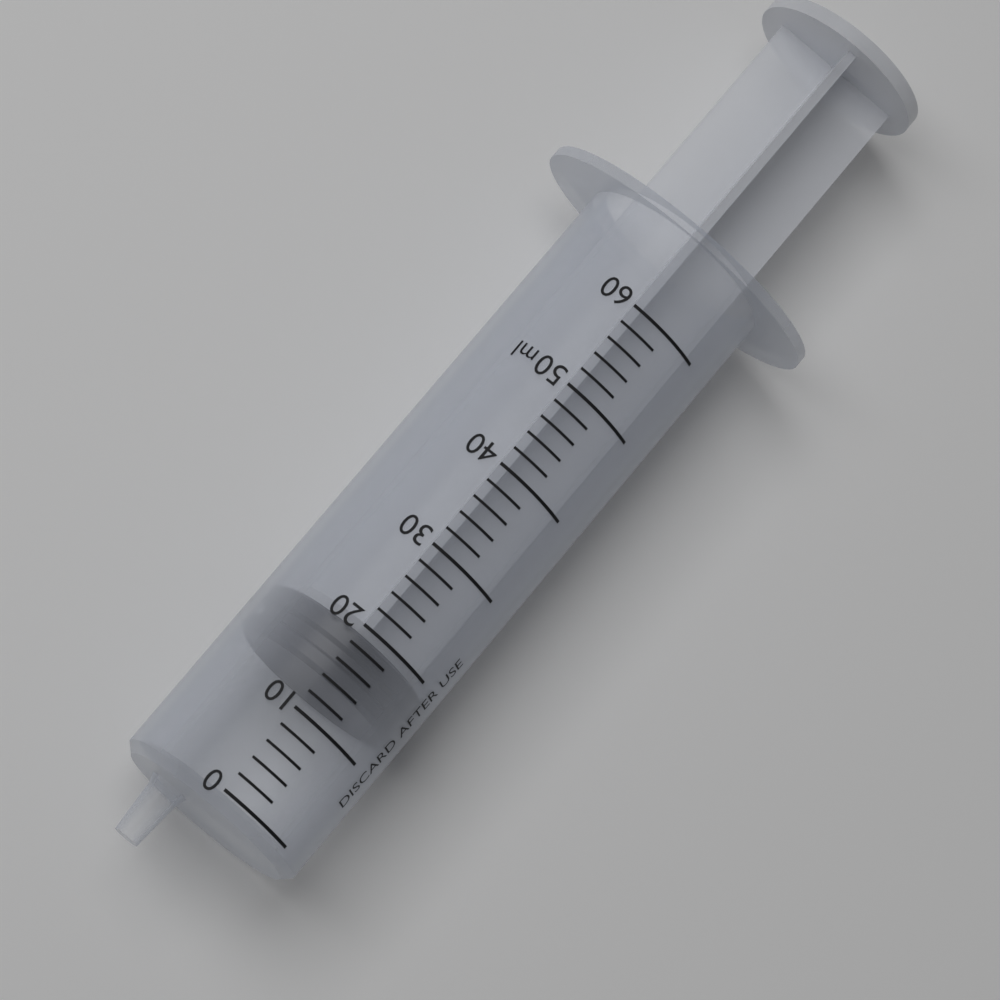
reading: 14 ml
